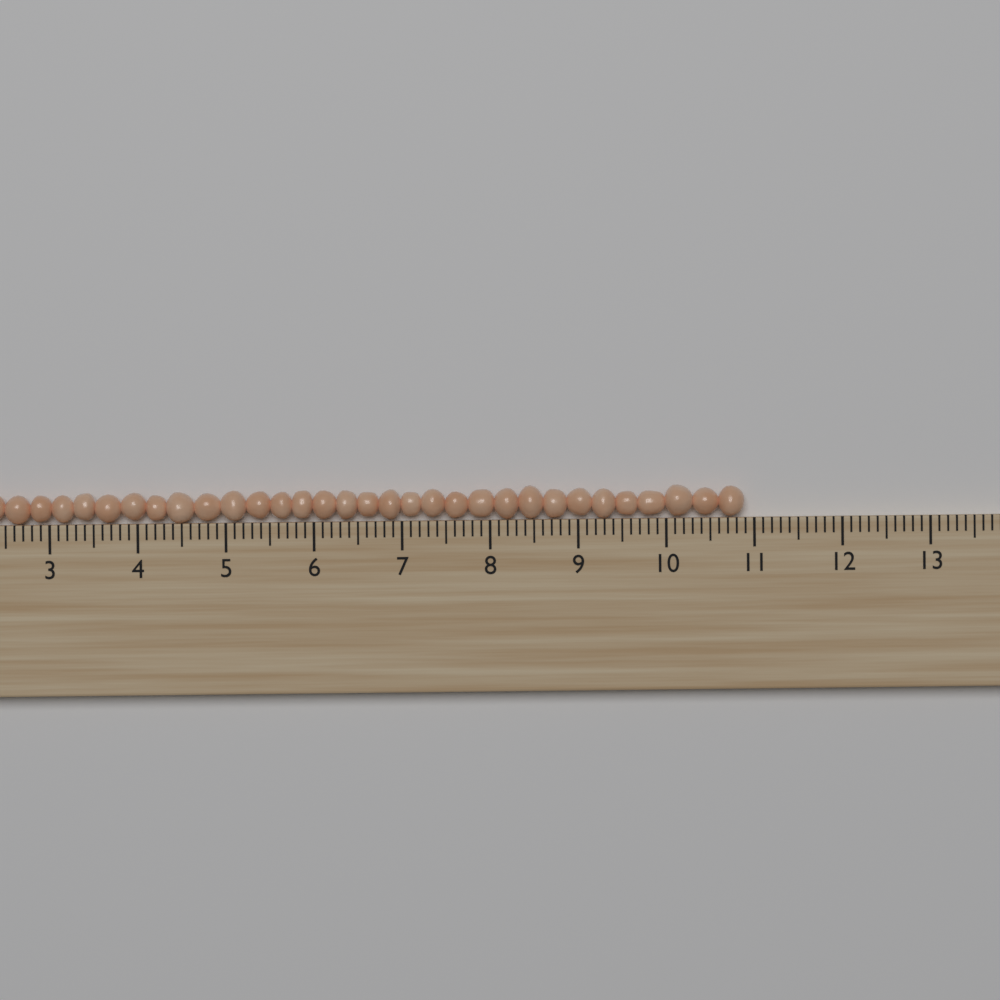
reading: 10.9 (no unit)
